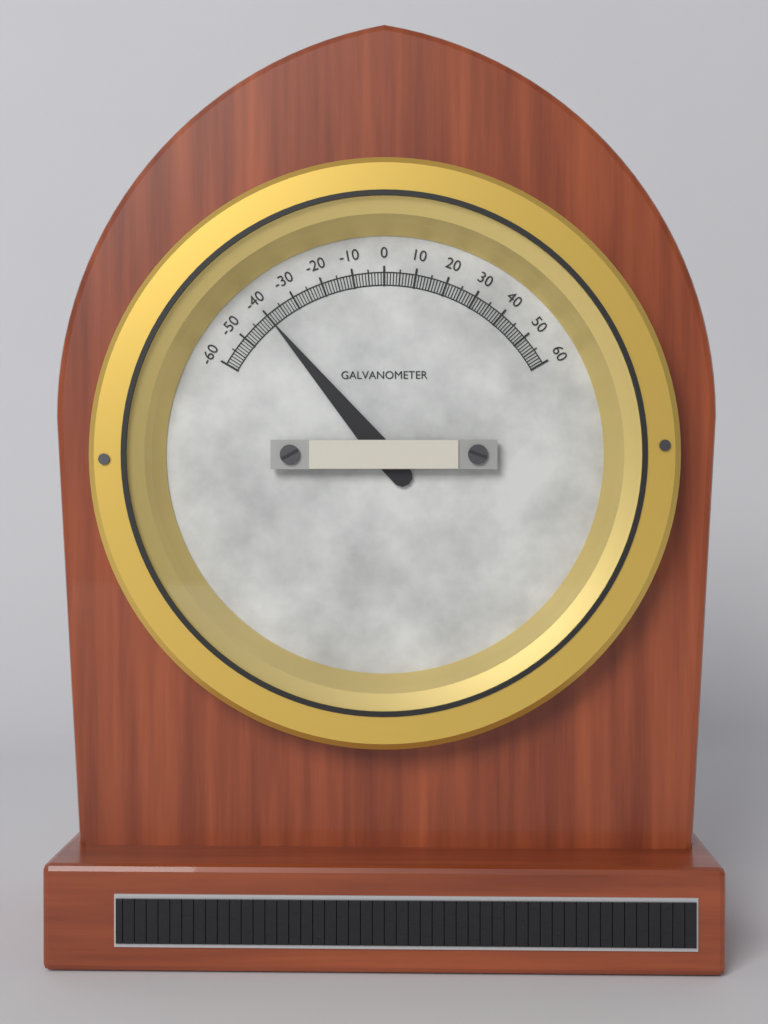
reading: -40 (no unit)
